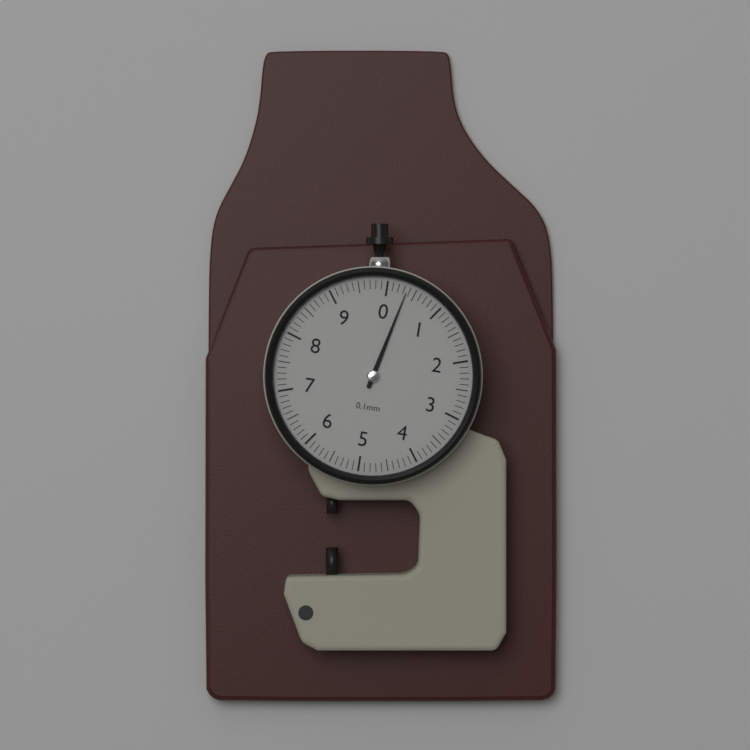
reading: 0.35 mm
